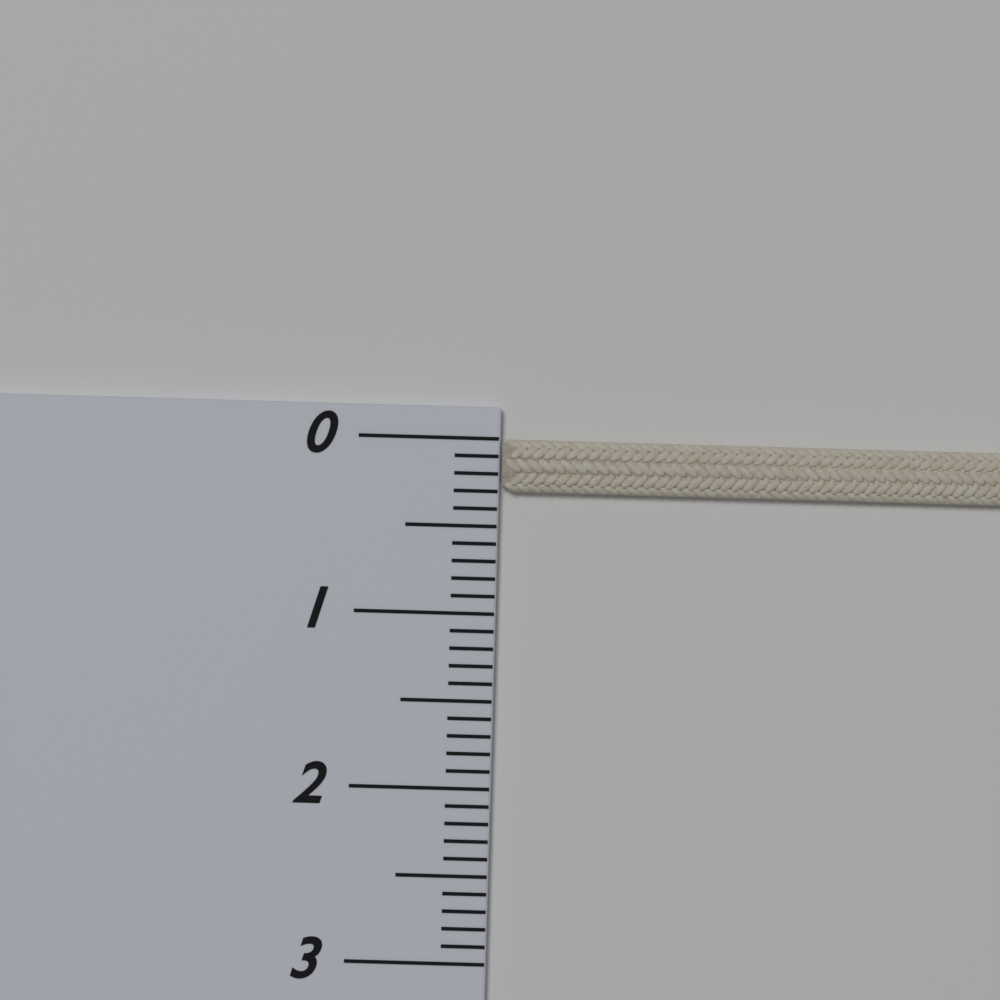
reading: 0.3 (no unit)
